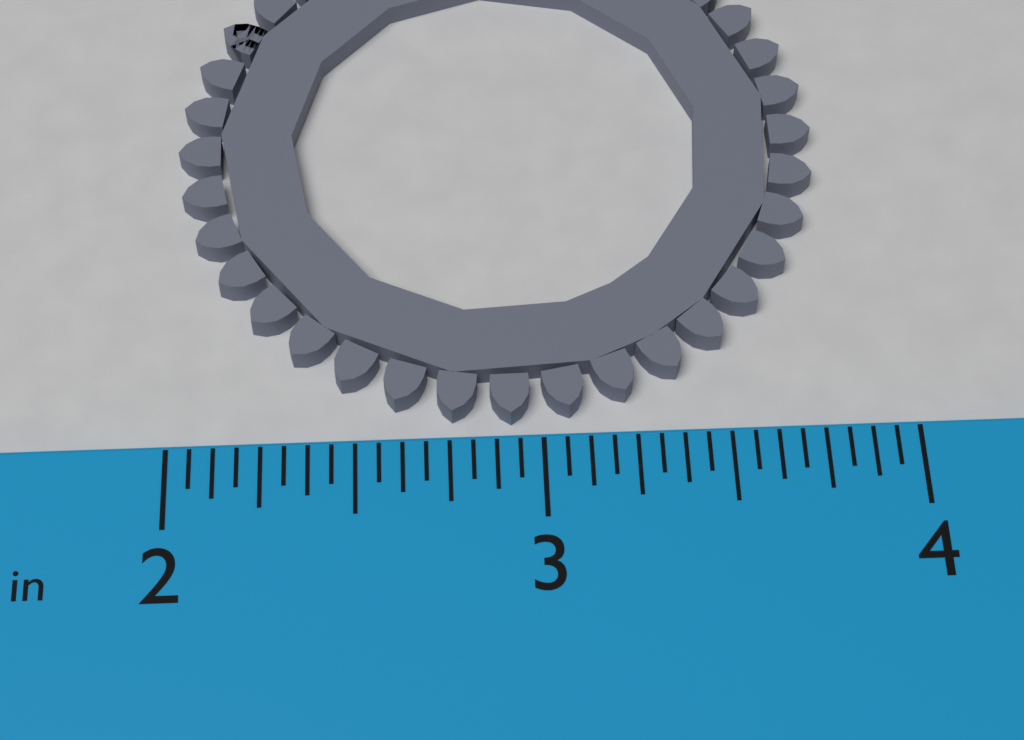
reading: 3.8125 in
